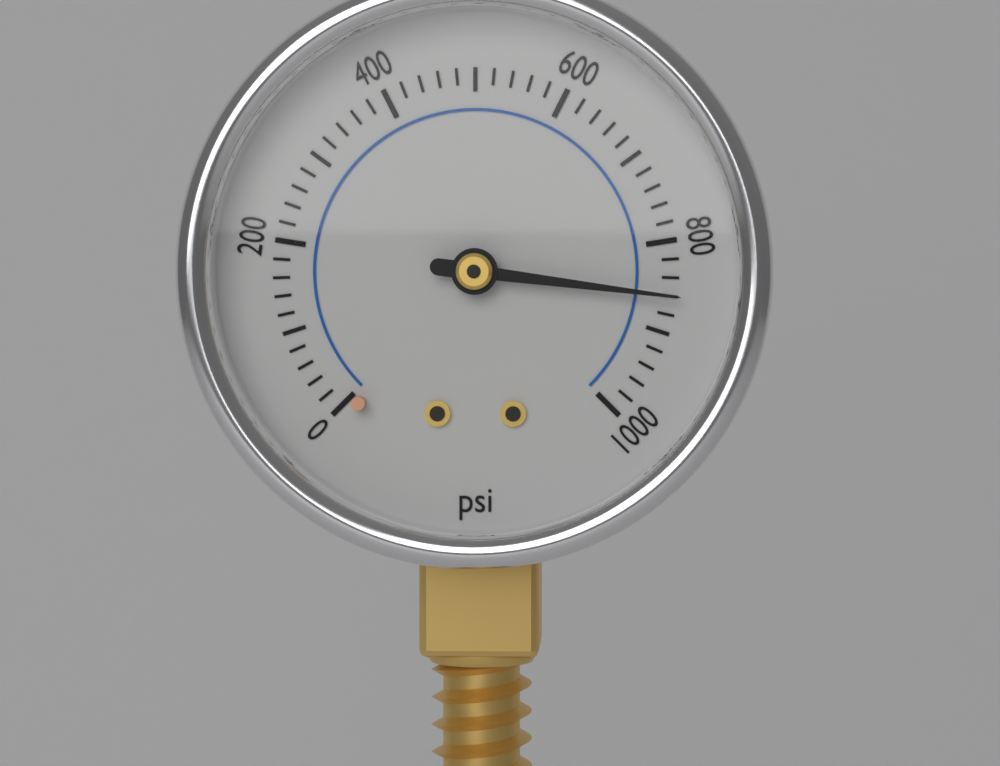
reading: 860 psi
